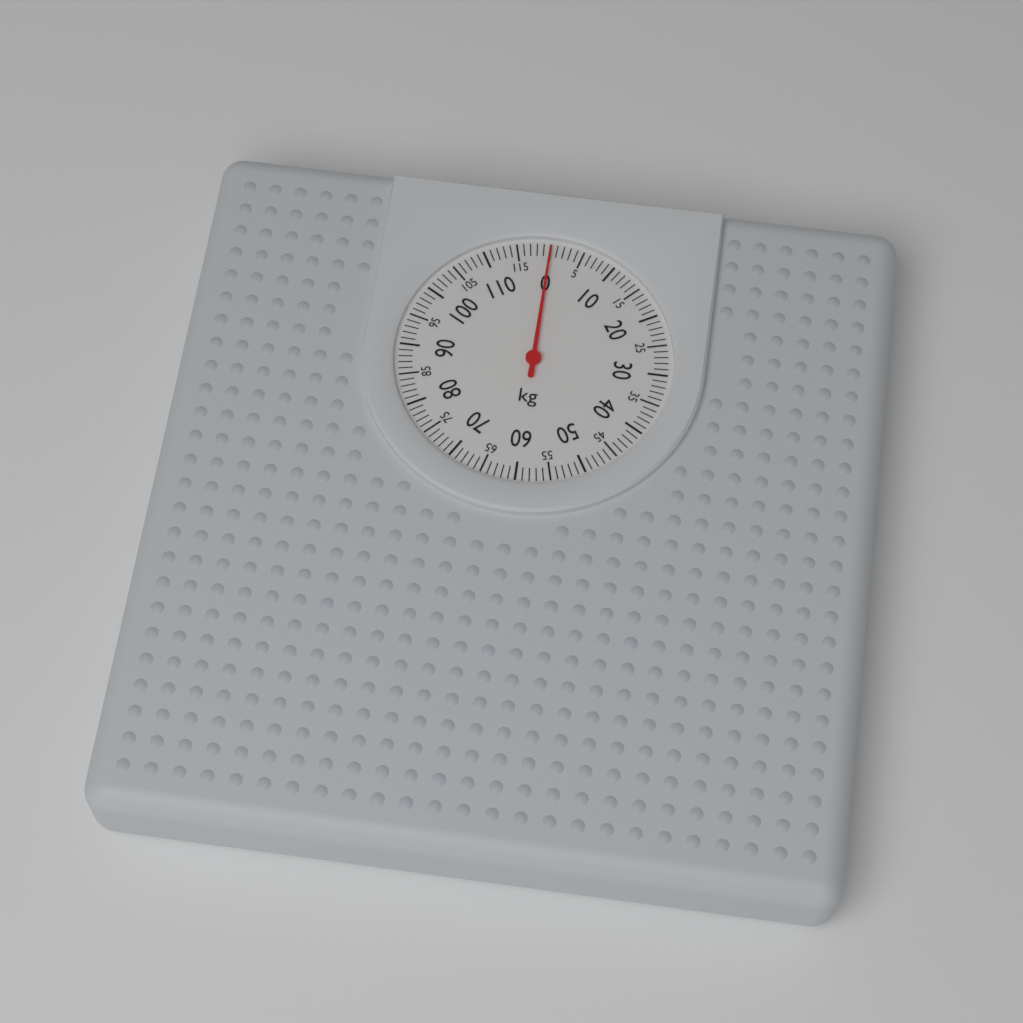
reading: 0 kg
